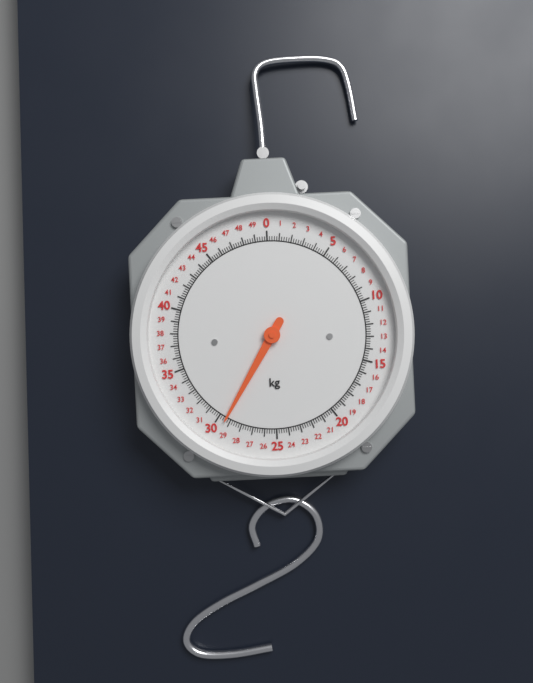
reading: 29.4 kg
